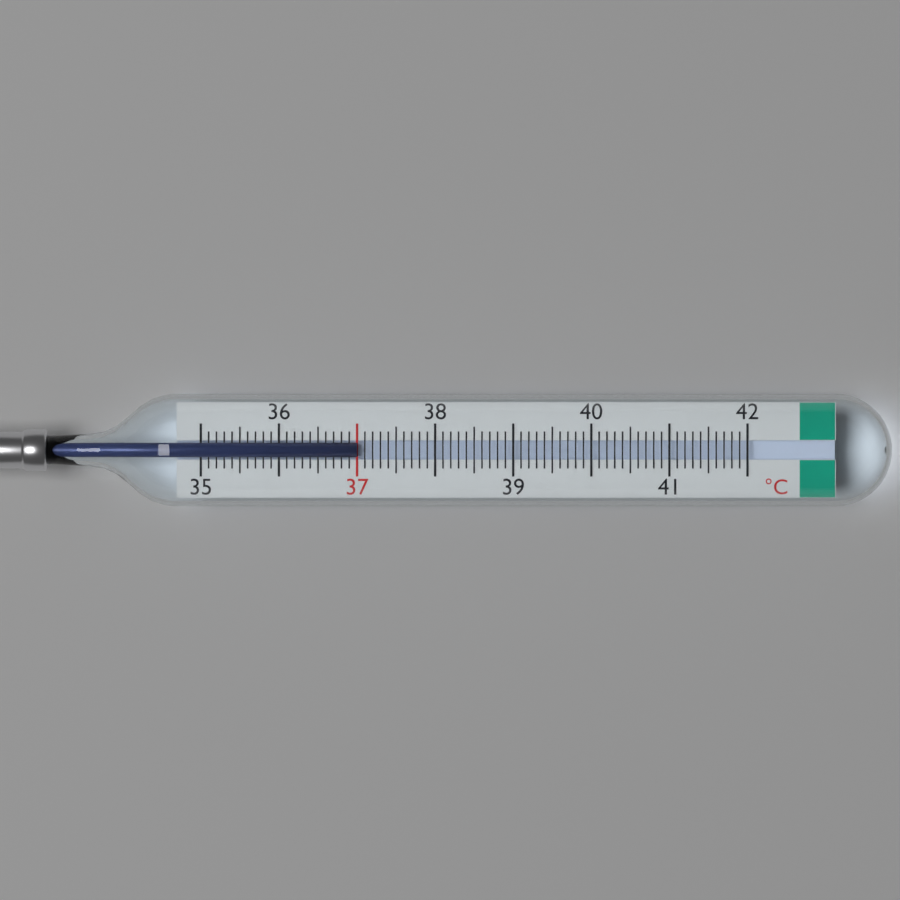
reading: 37.0 °C
